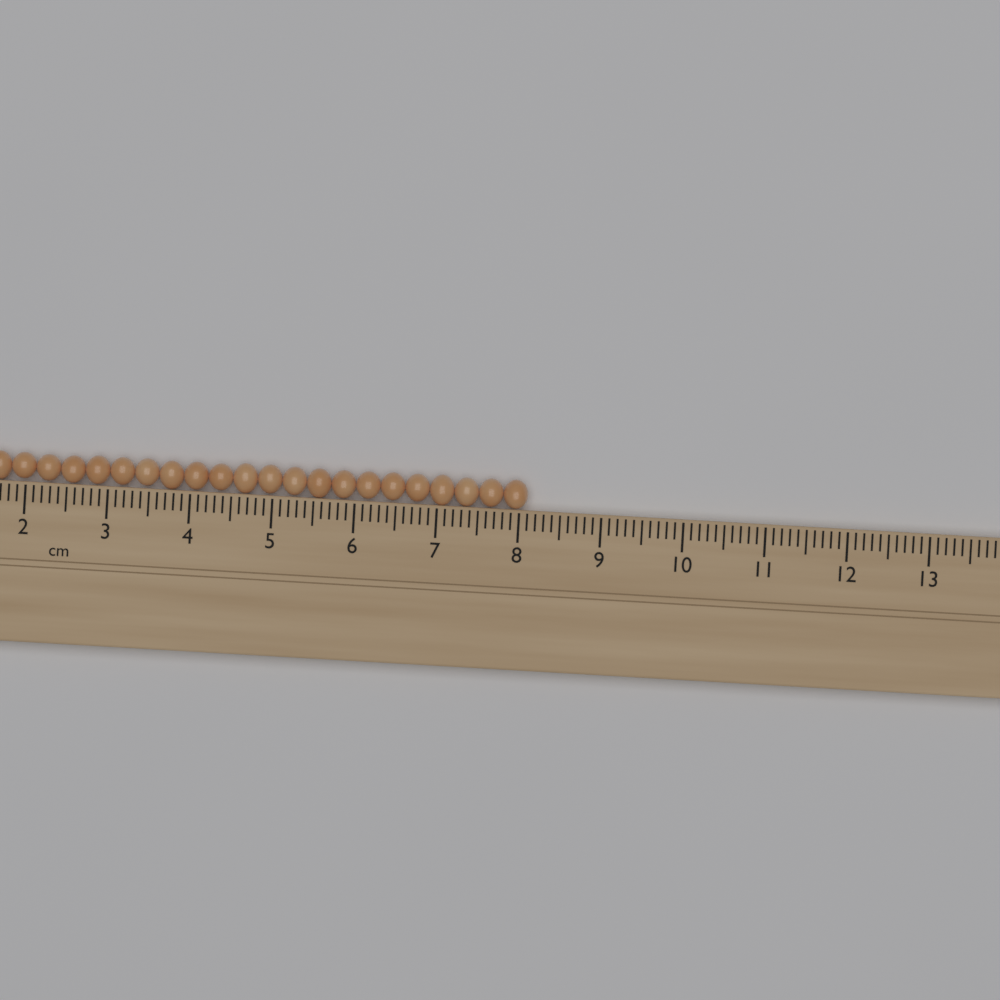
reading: 8.1 cm
